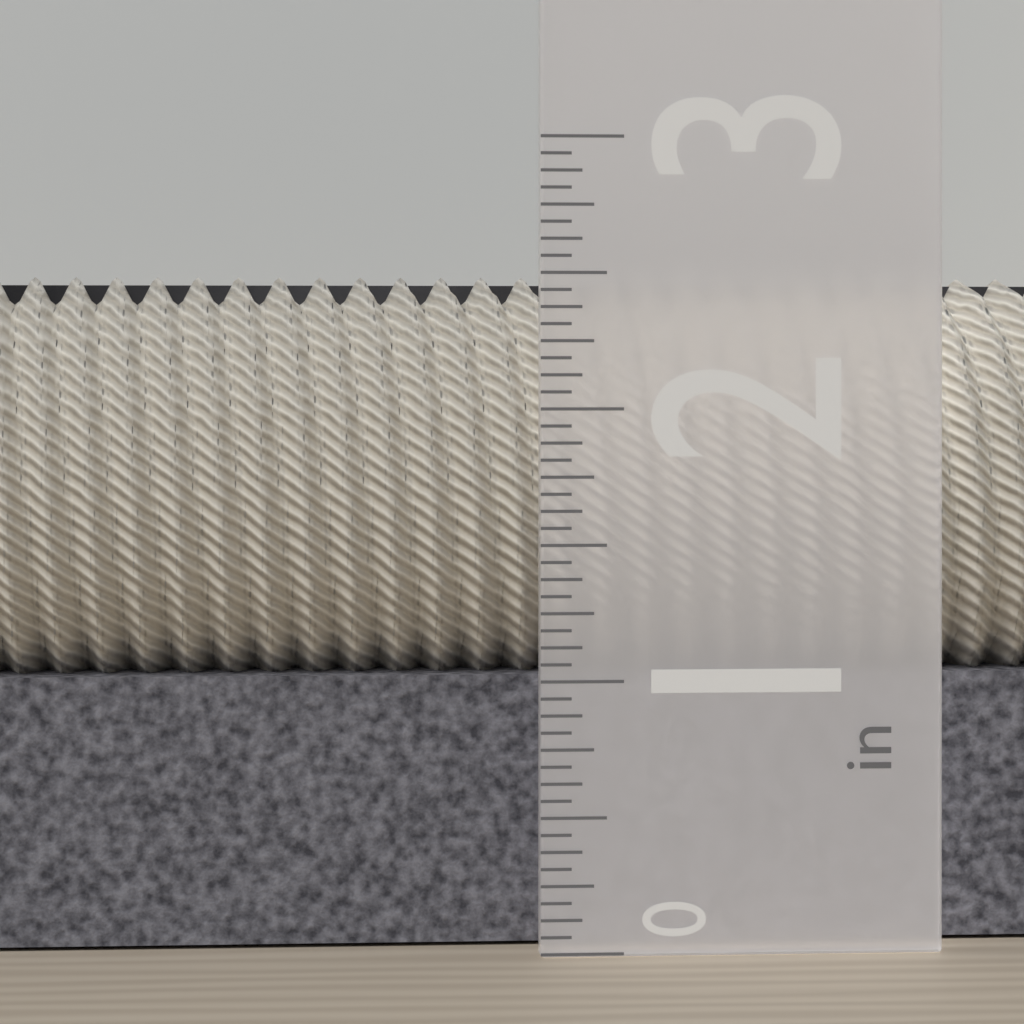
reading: 2.5000 in
